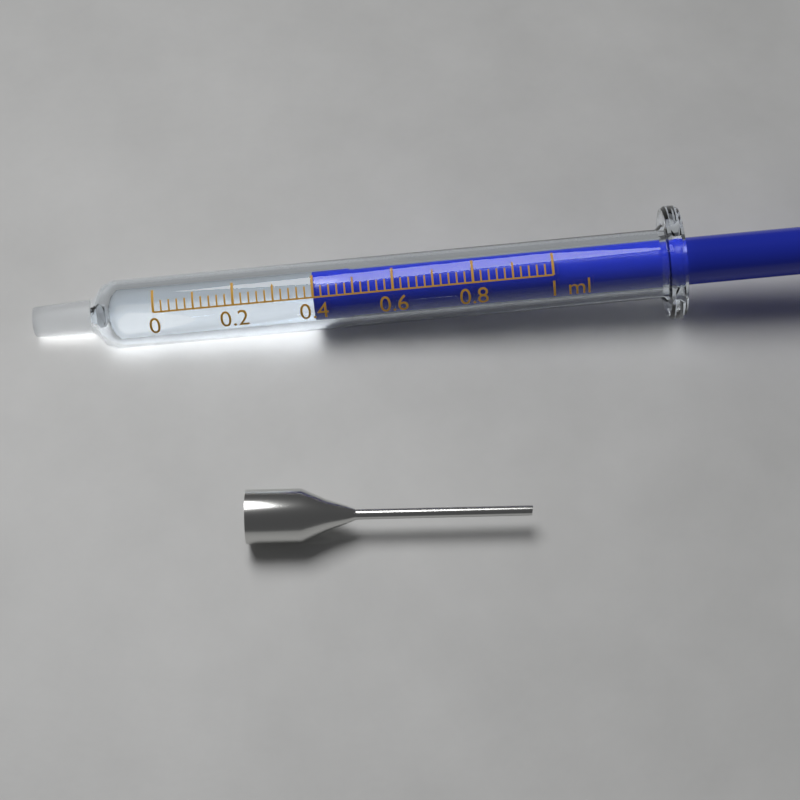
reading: 0.40 ml
